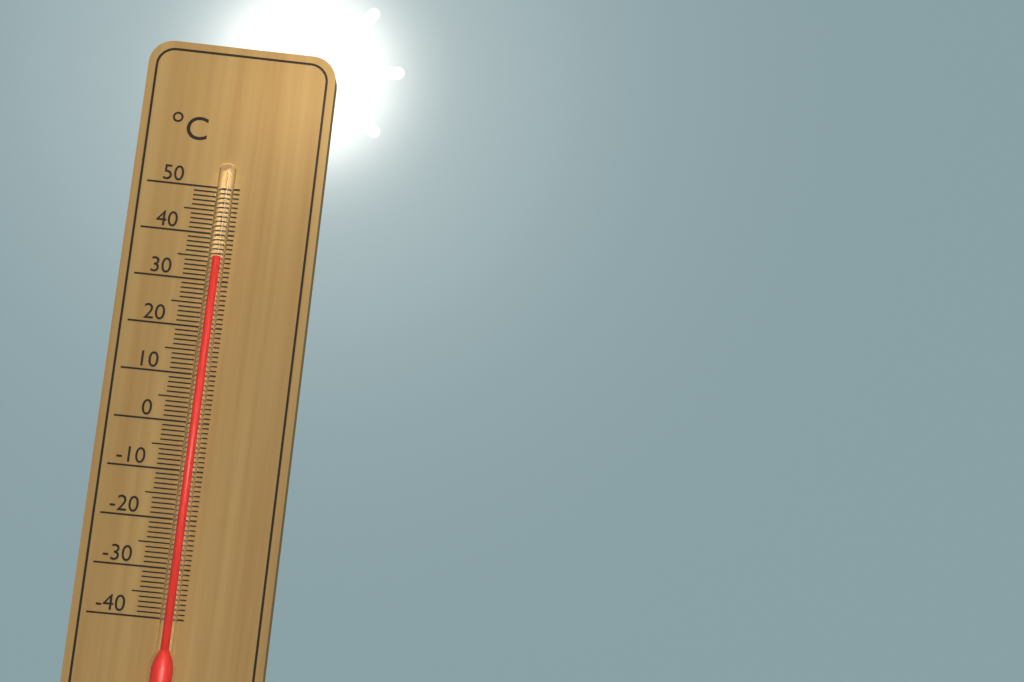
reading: 35 °C
